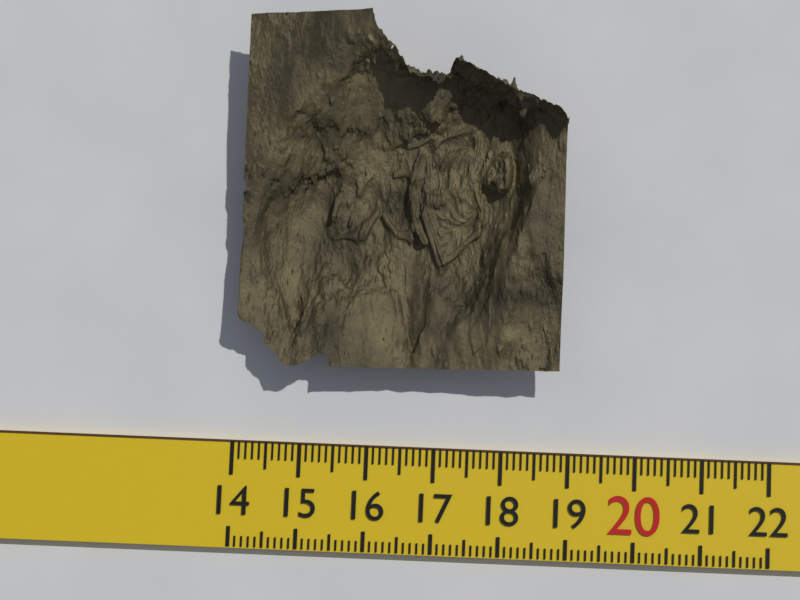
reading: 18.8 (no unit)
